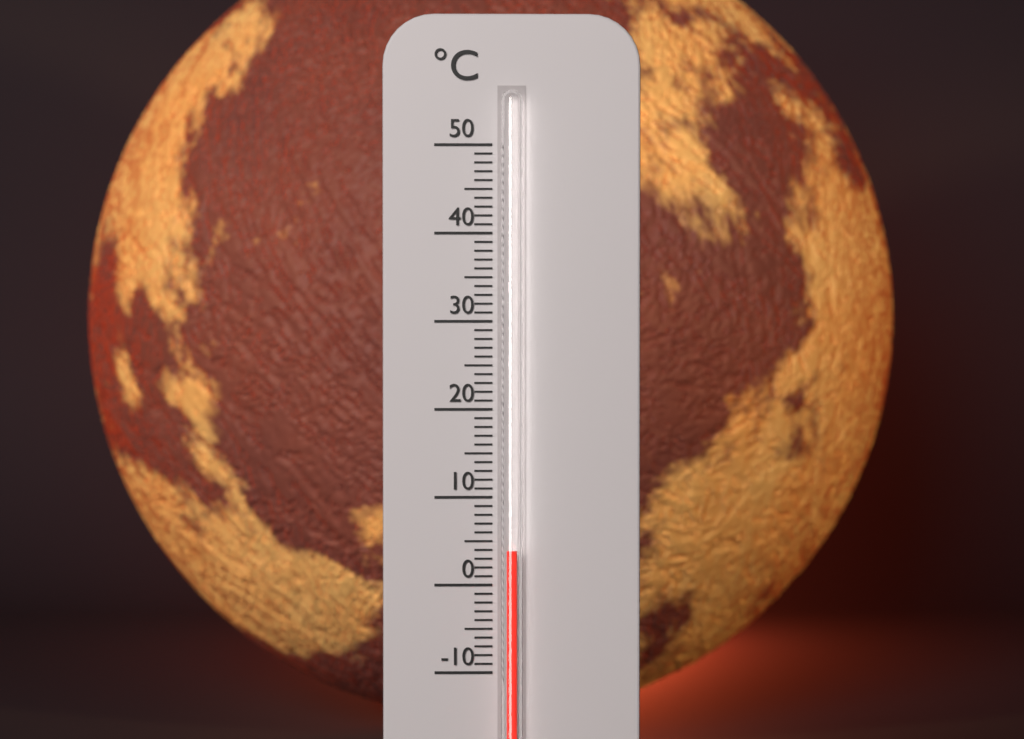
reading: 4 °C
